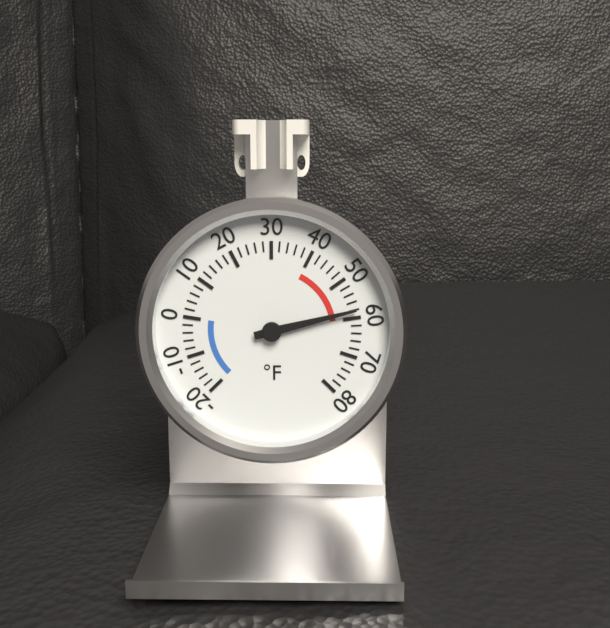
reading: 58 °F
